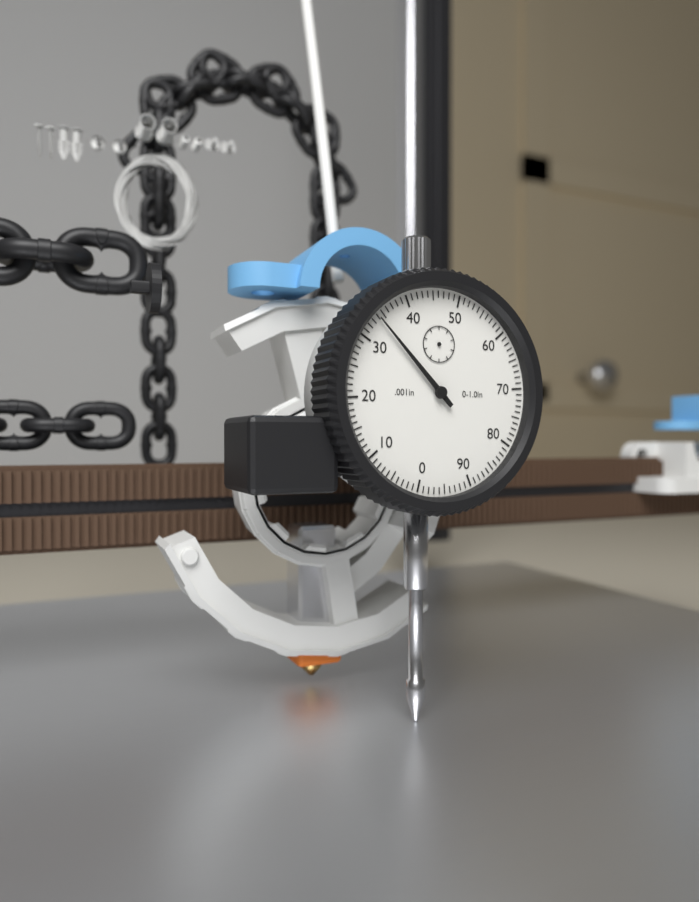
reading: 0.034 in
